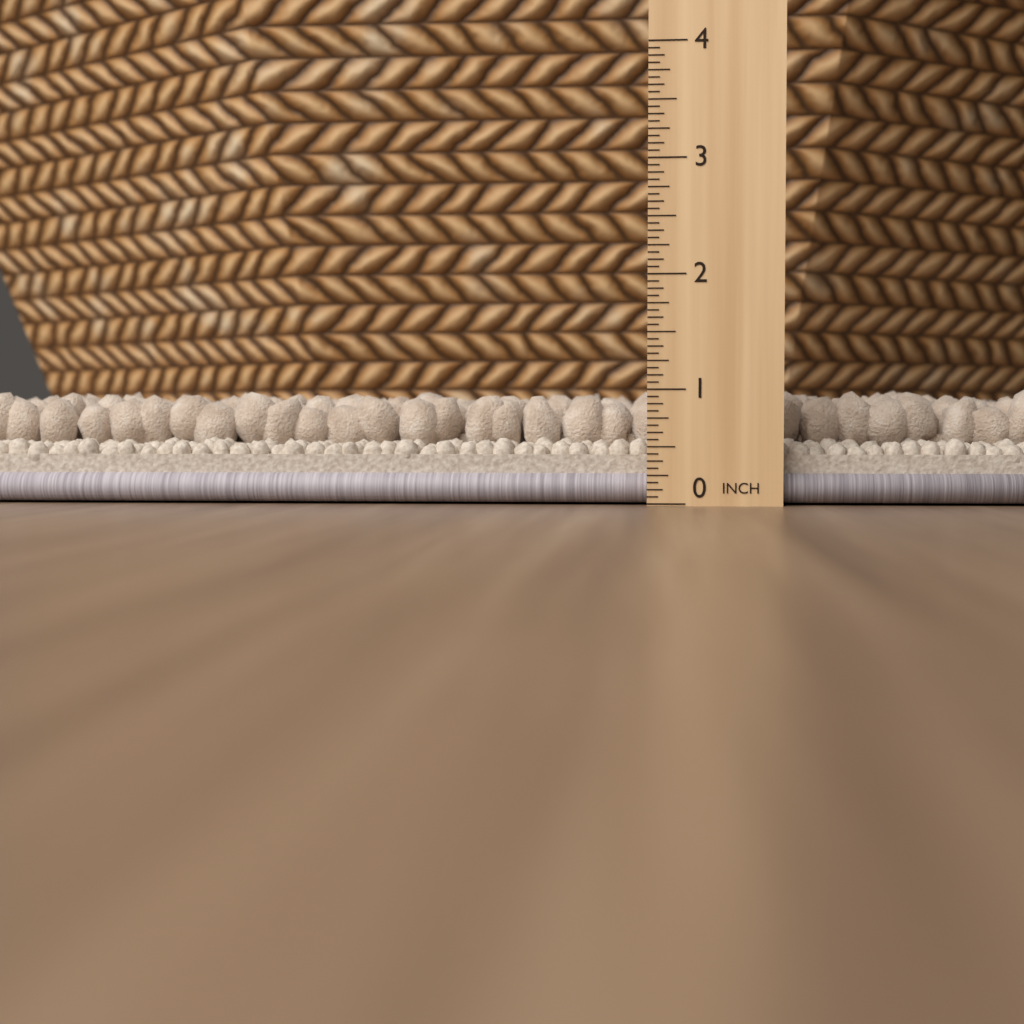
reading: 1.0625 in
